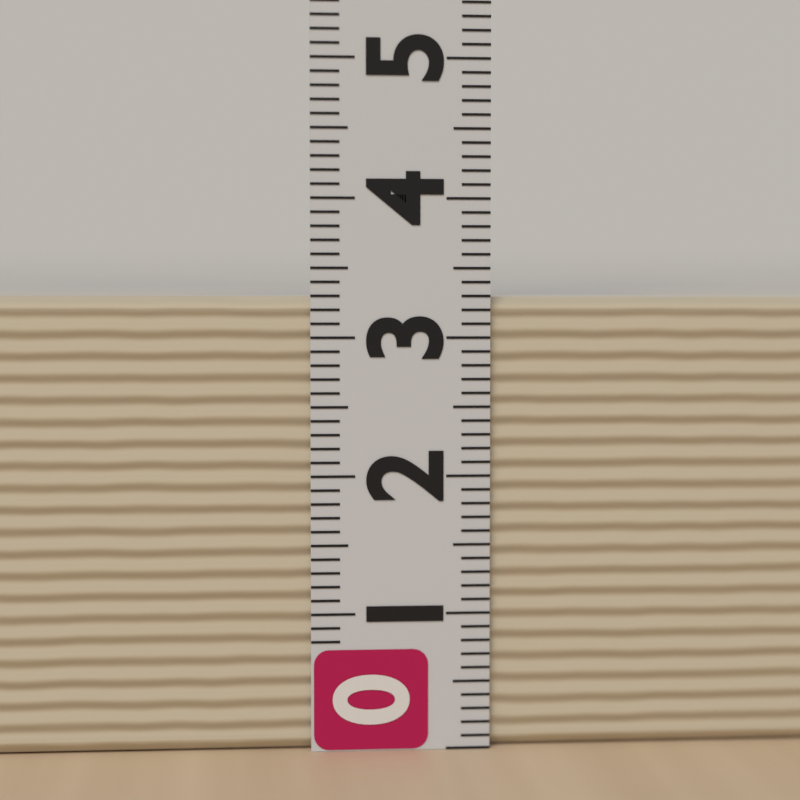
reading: 3.3 (no unit)
